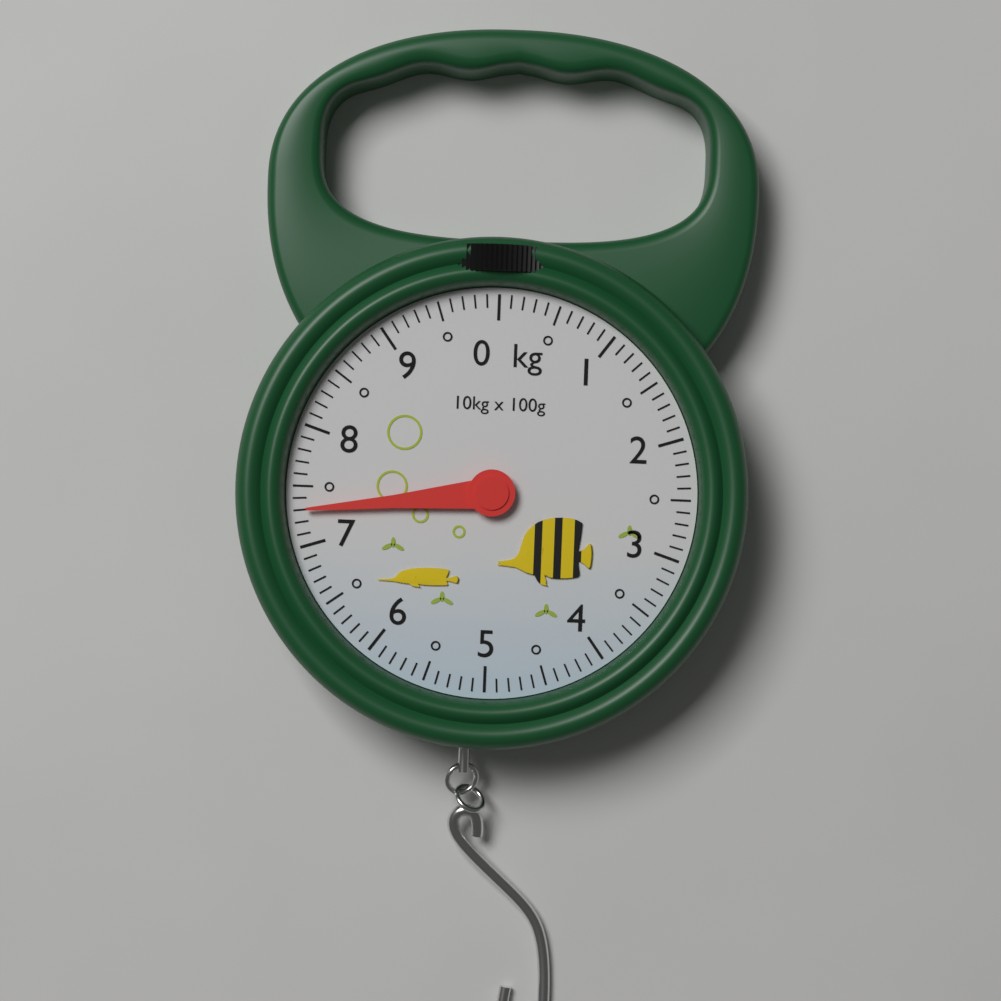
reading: 7.3 kg
